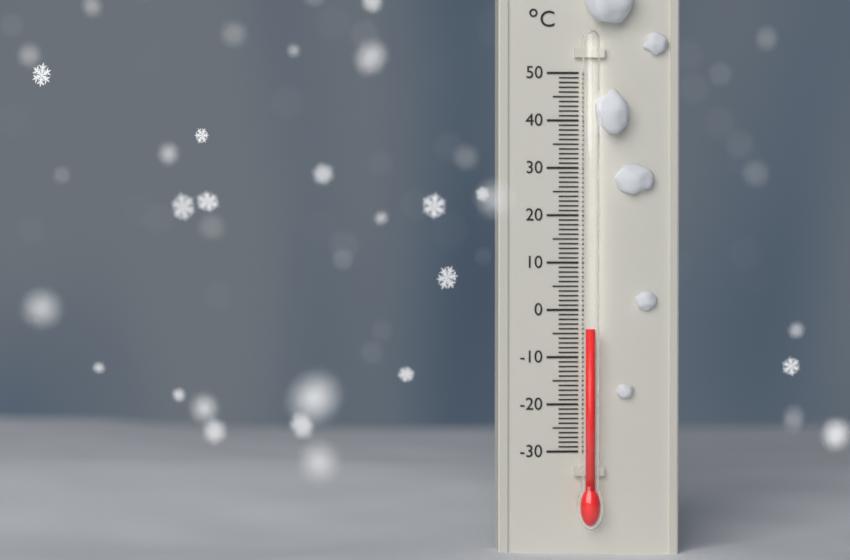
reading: -4 °C
